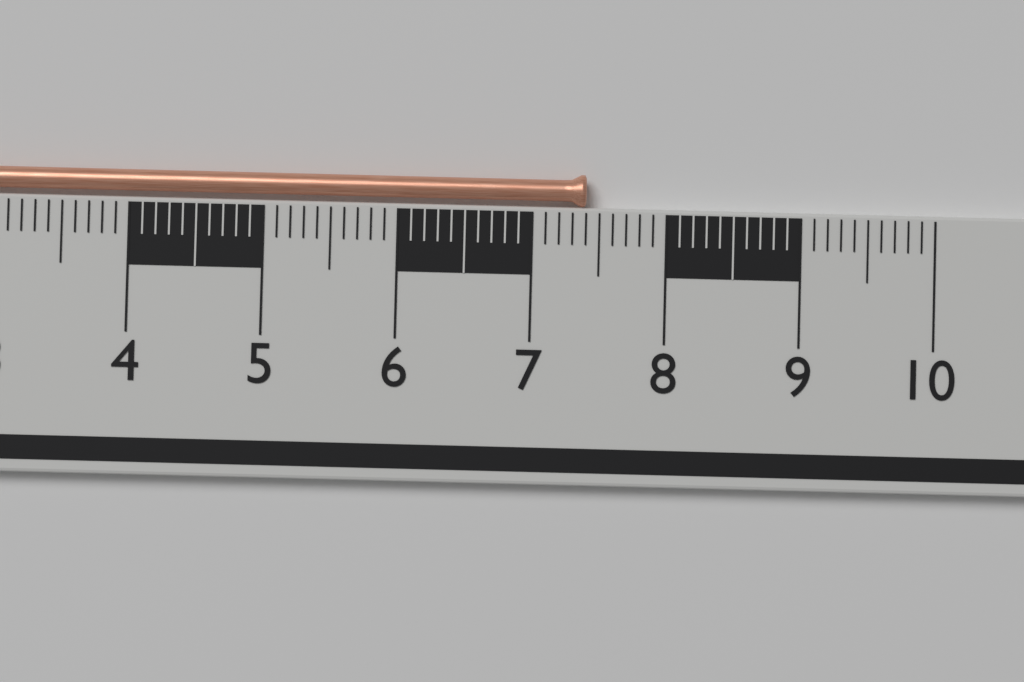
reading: 7.4 cm
